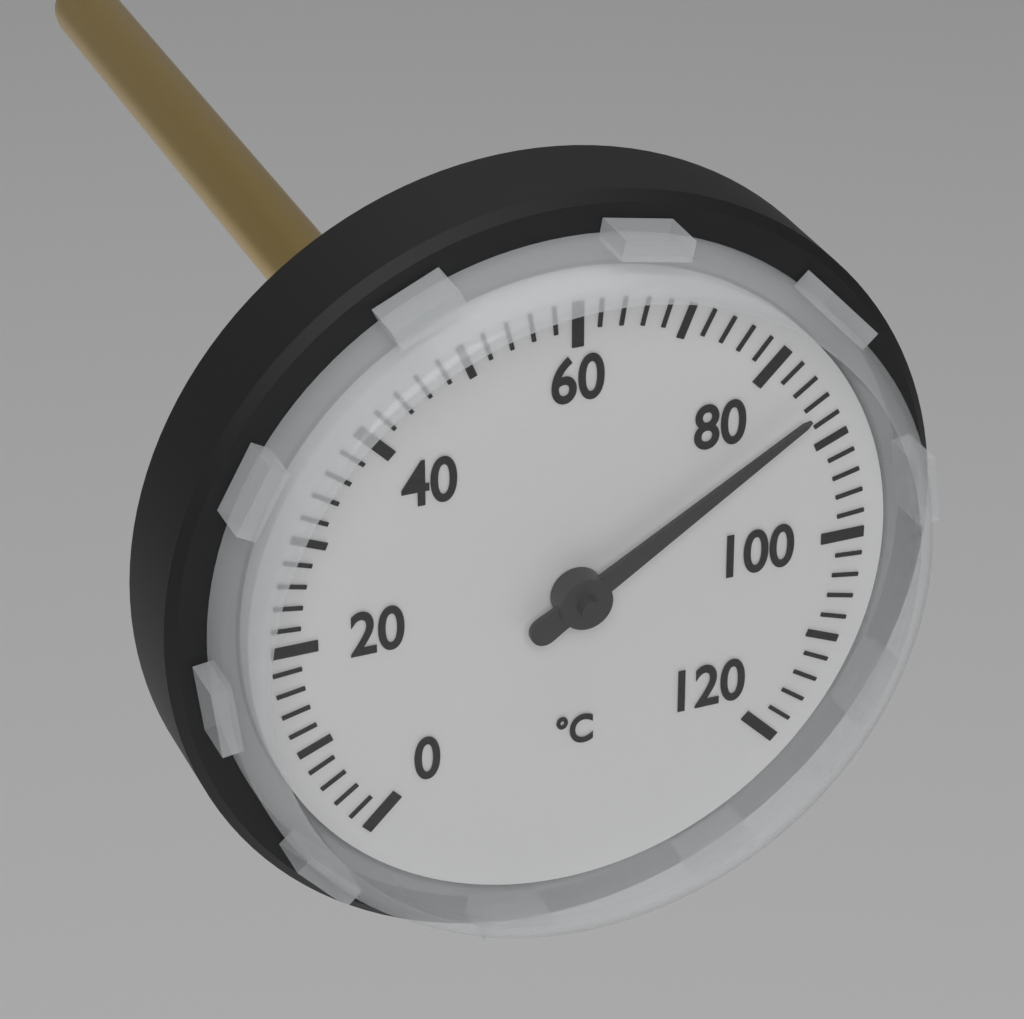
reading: 86 °C
